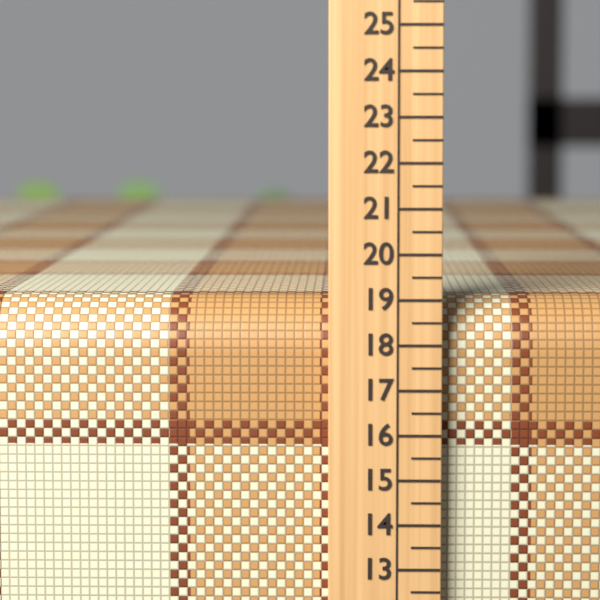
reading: 19.0 (no unit)
